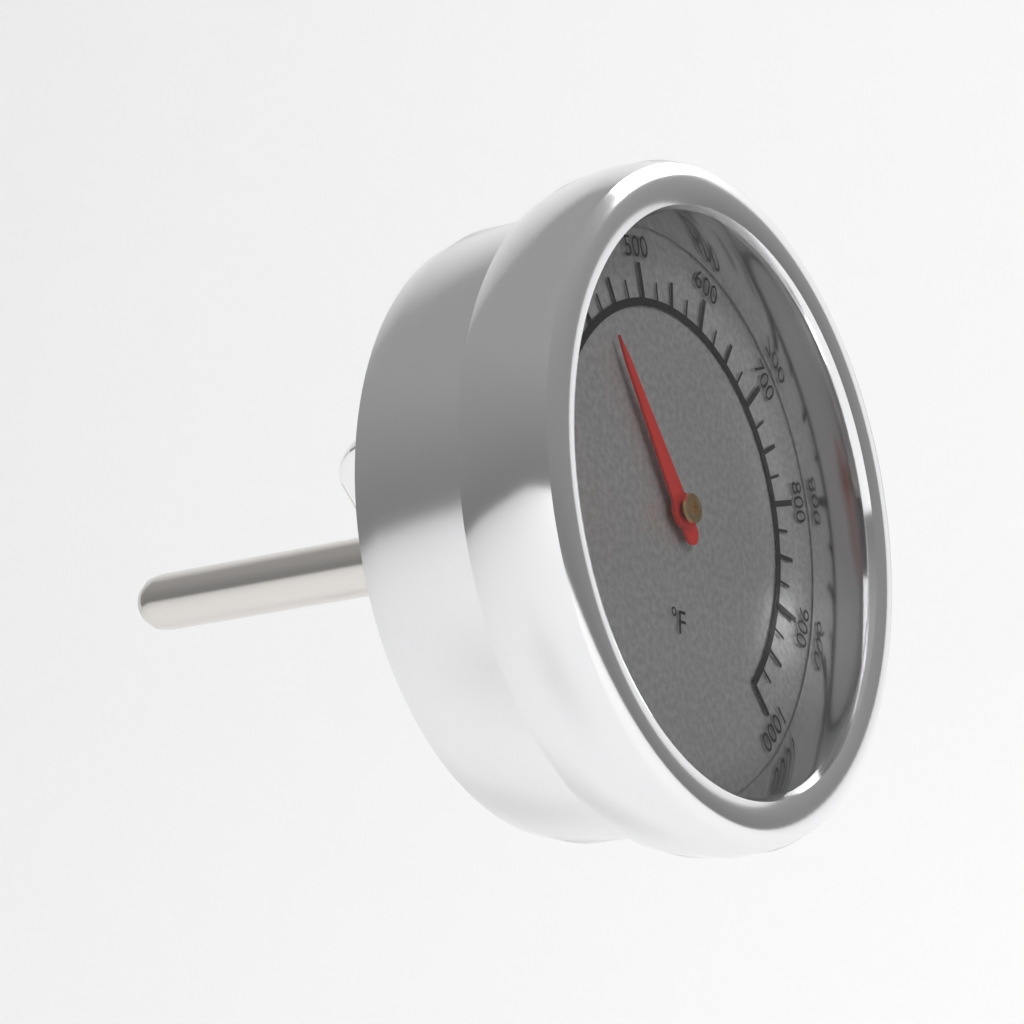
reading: 425 °F
